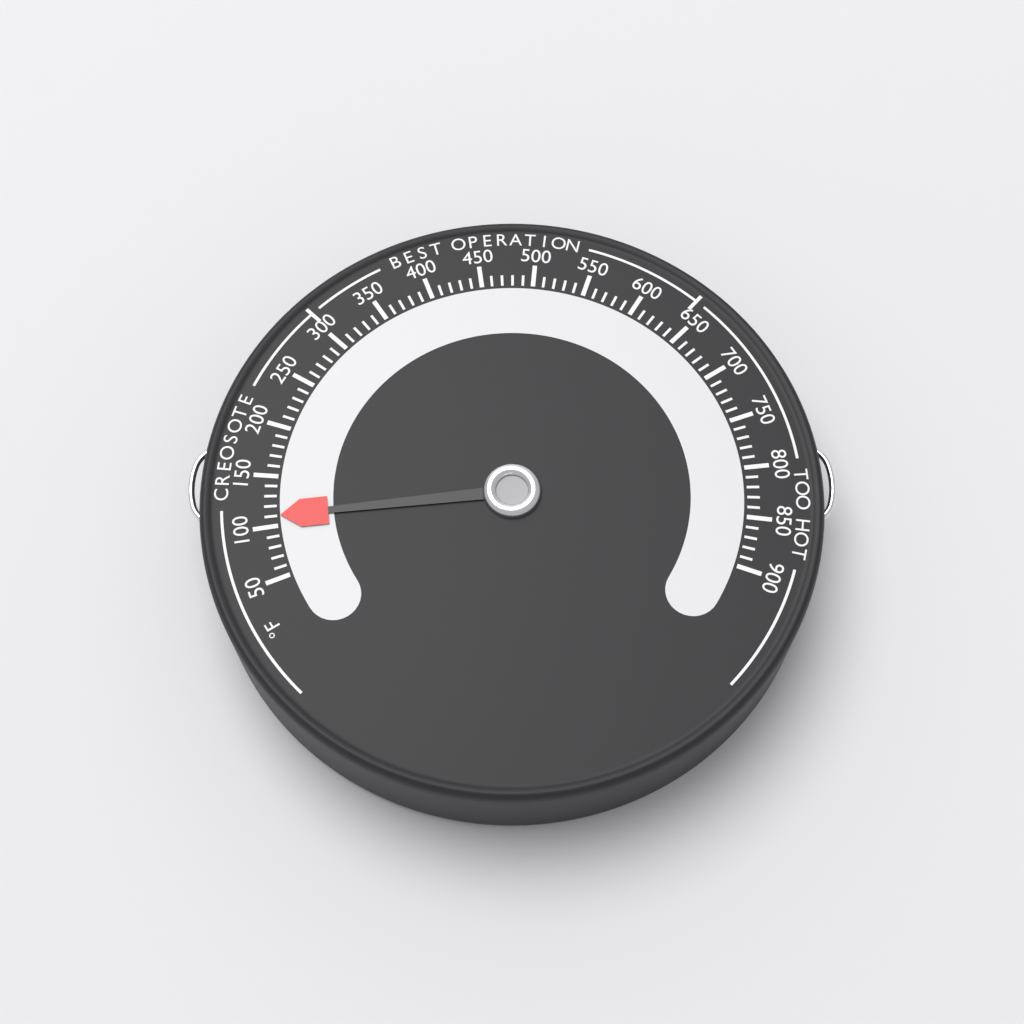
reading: 110 °F
